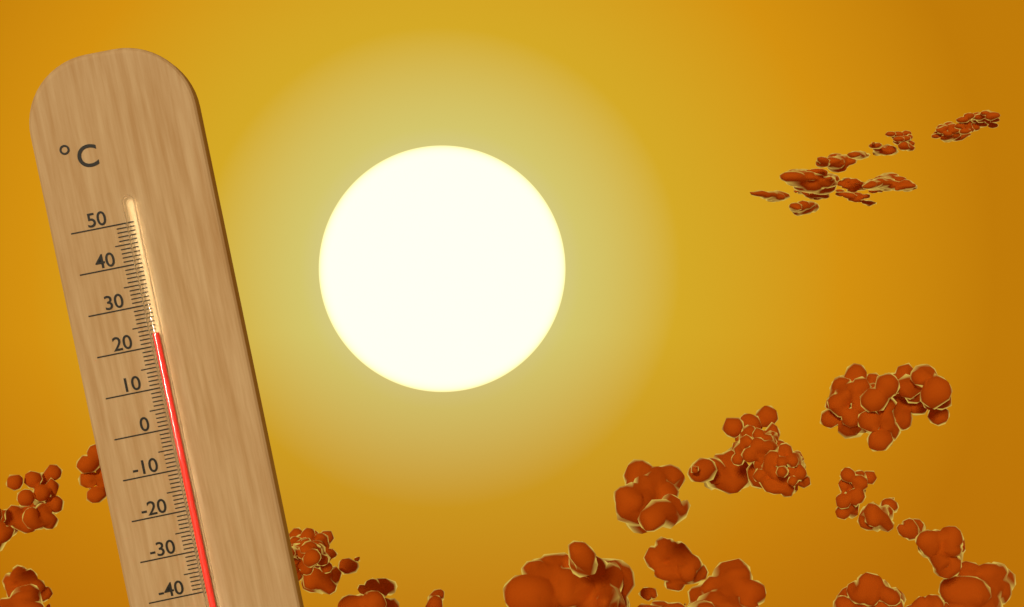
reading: 23 °C
